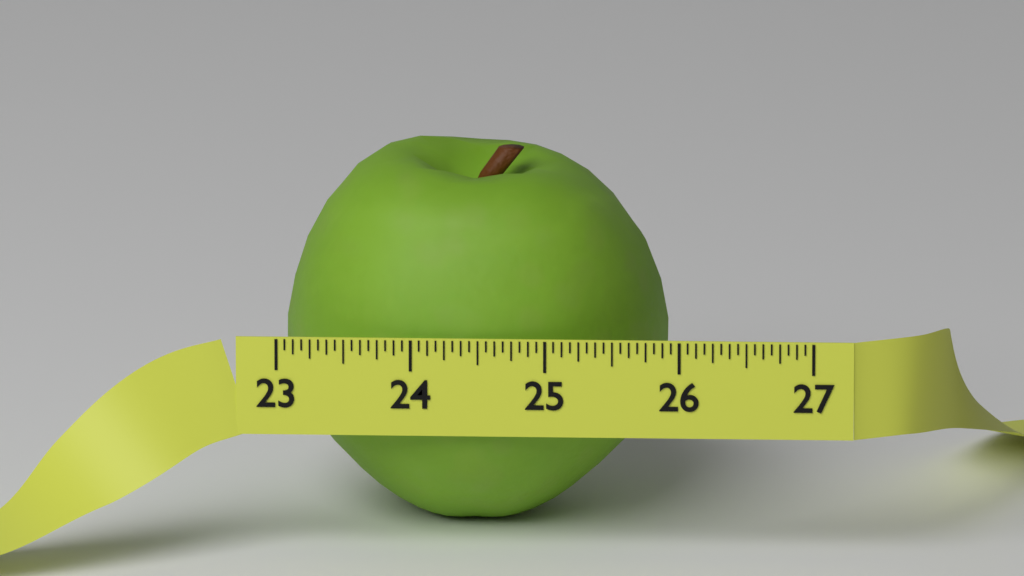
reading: 25.8750 (no unit)
